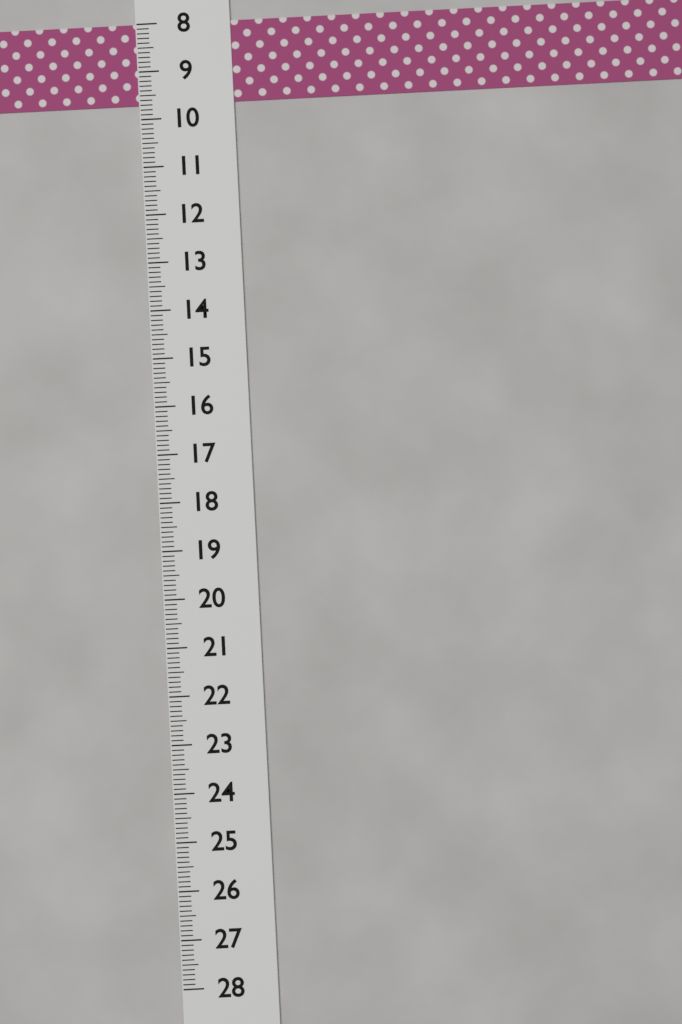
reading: 9.7 (no unit)
